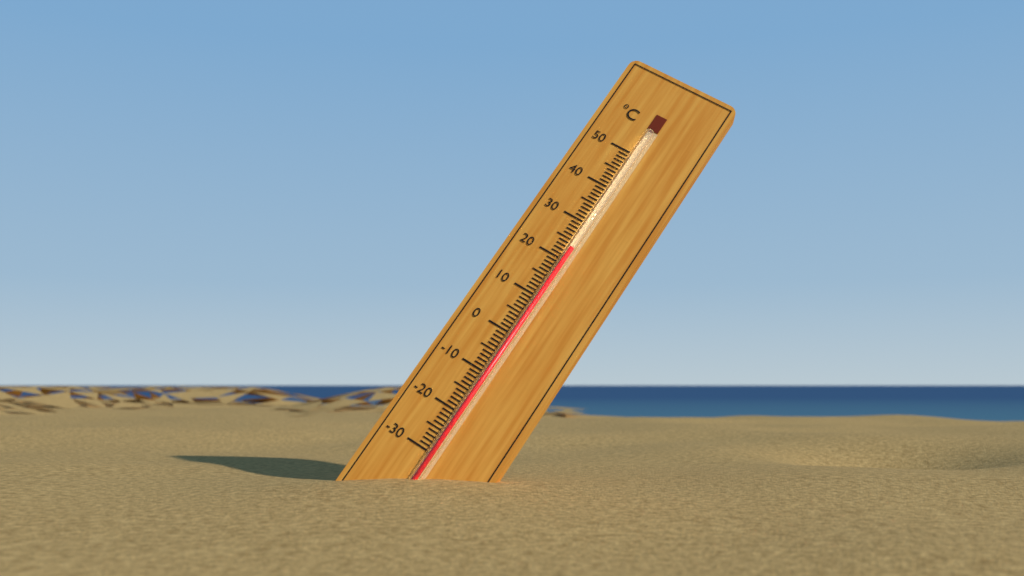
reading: 23 °C
